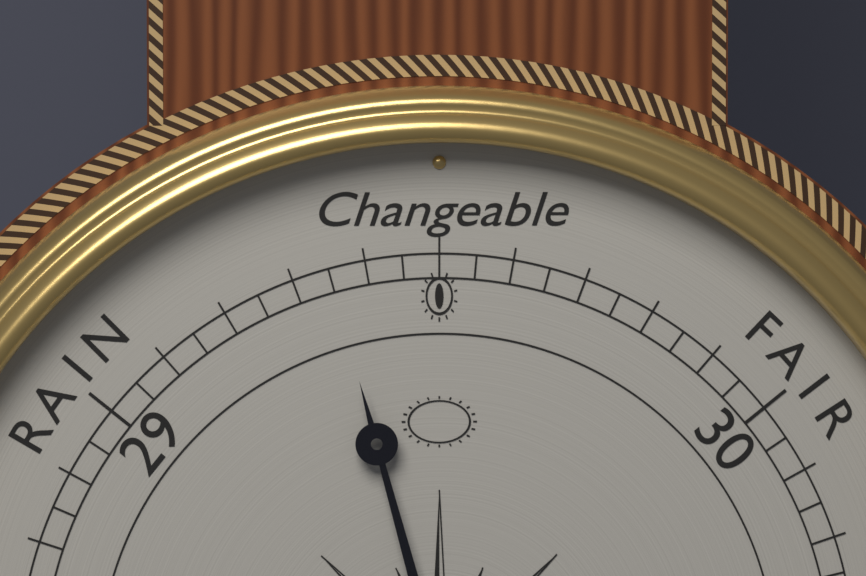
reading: 29.35 (no unit)
